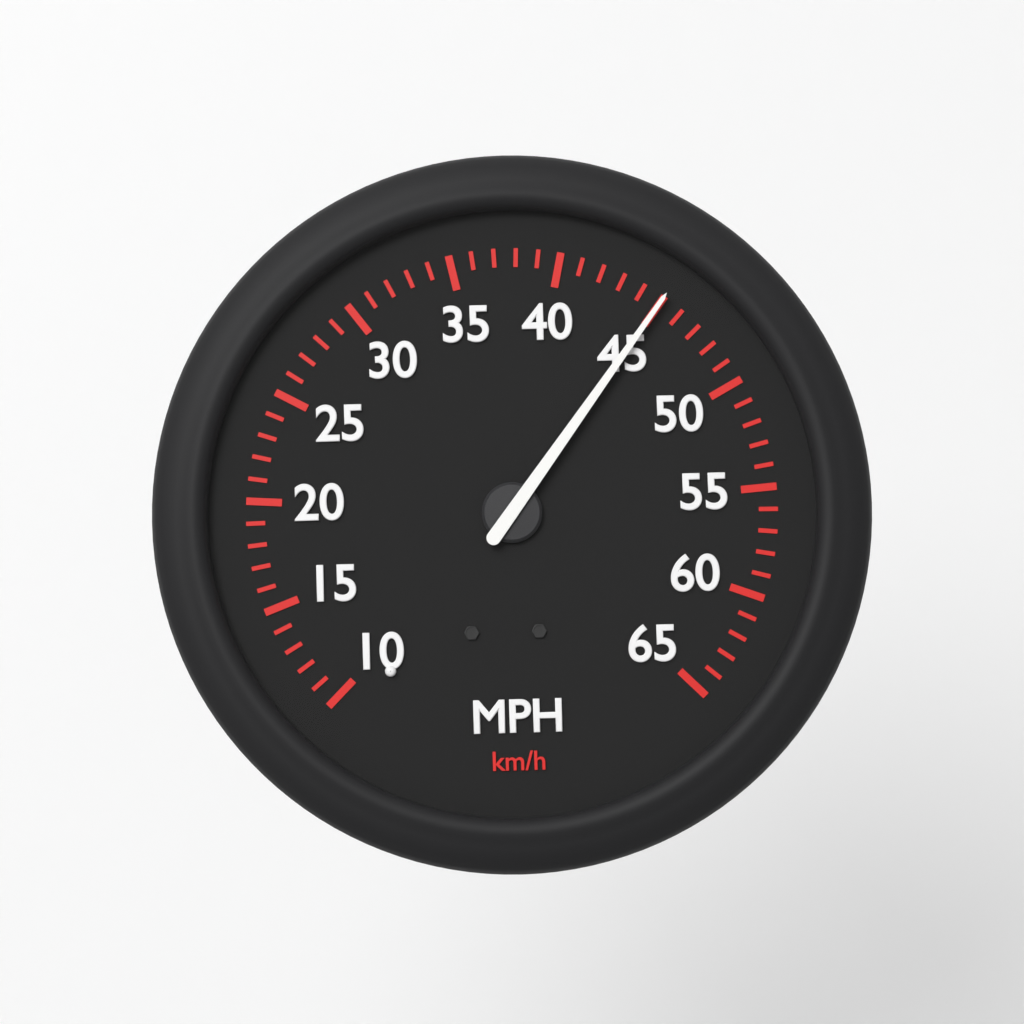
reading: 45 mph
